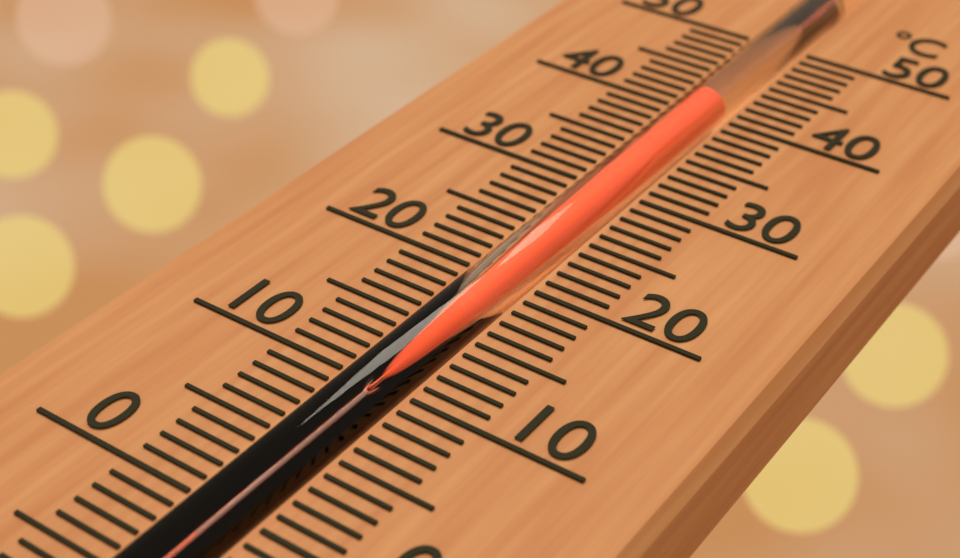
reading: 41 °C
